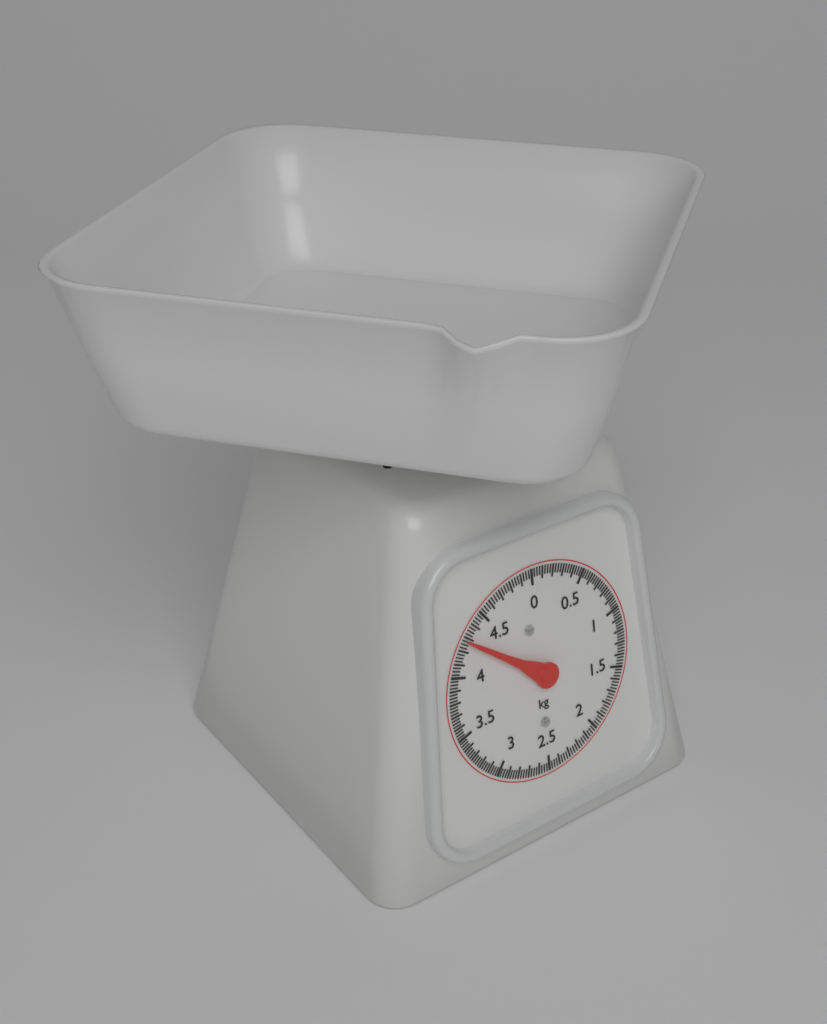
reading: 4.275 kg
